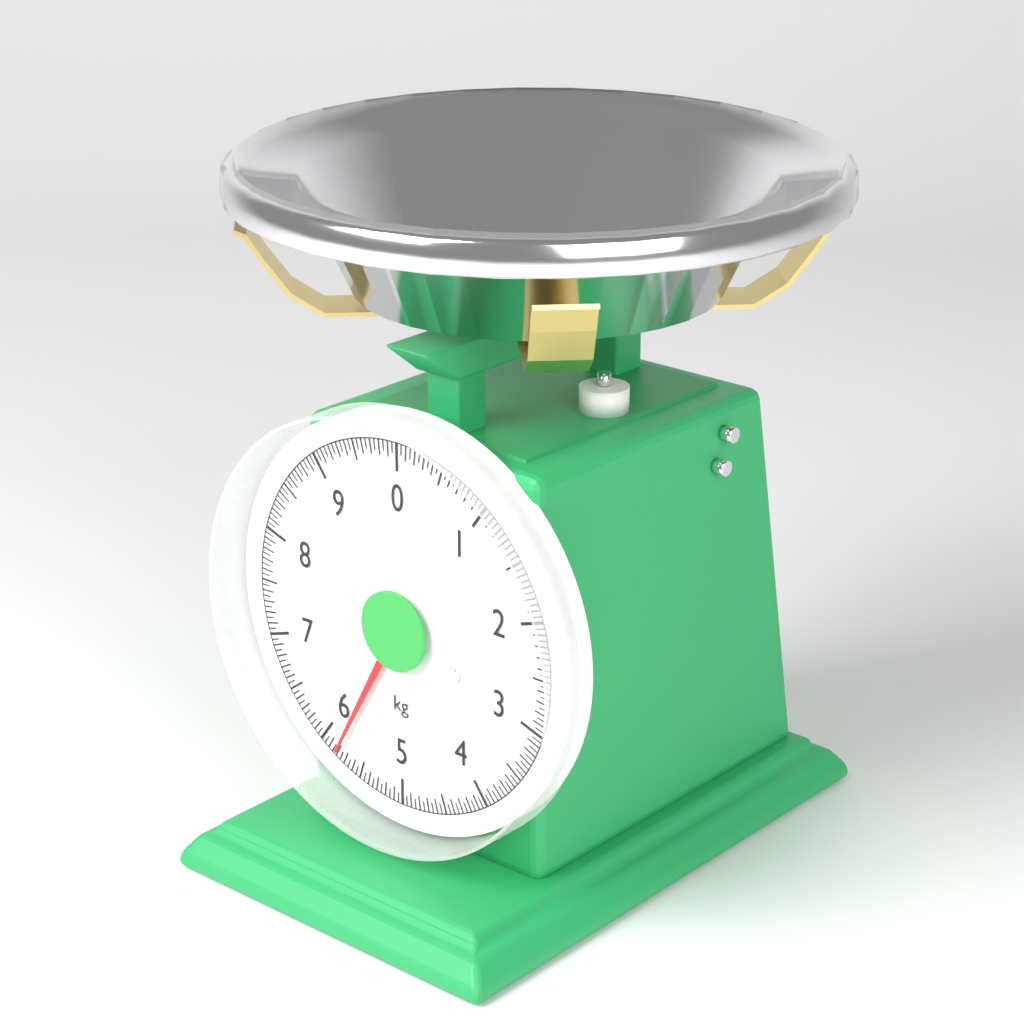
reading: 5.80 kg
